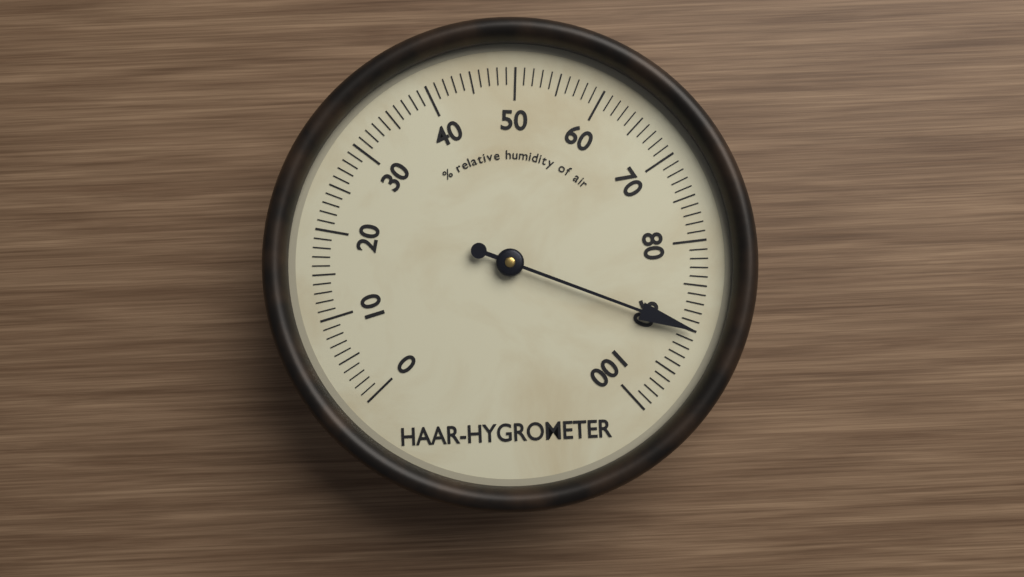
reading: 90 %
